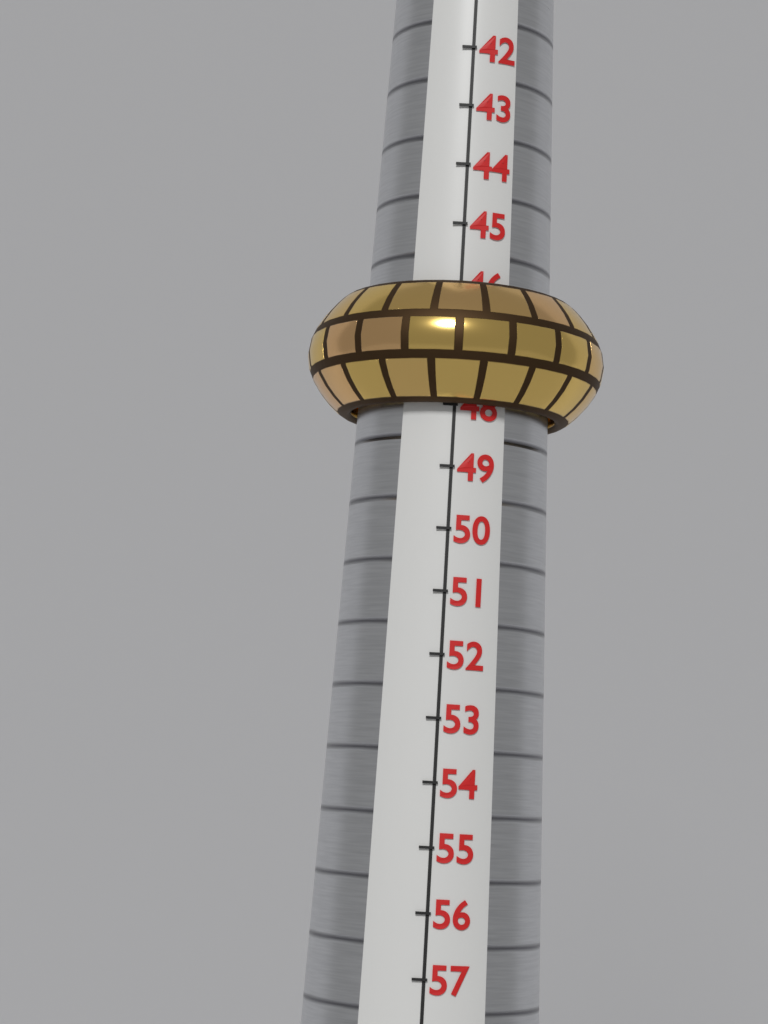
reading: 48 (no unit)
